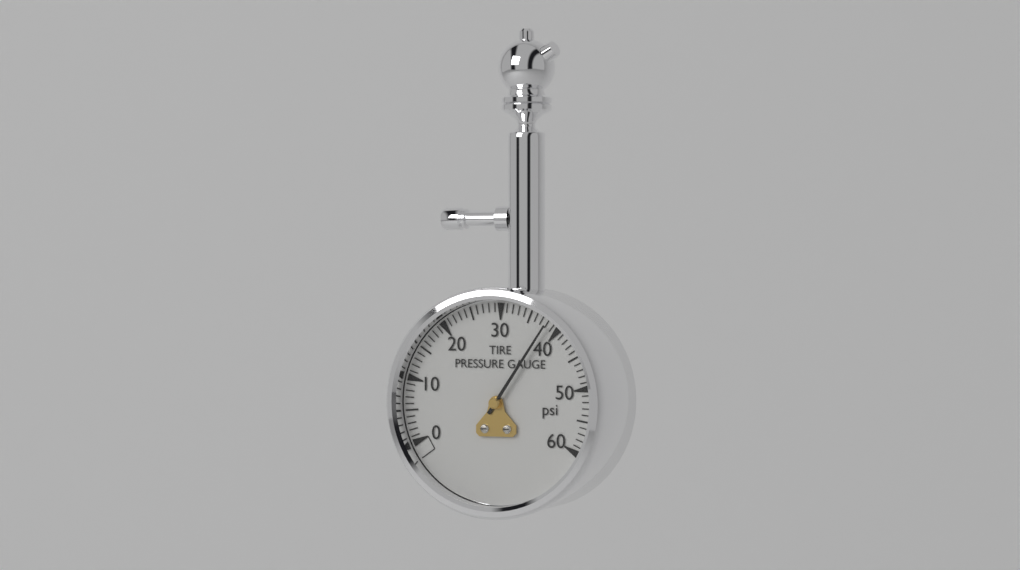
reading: 38 psi
